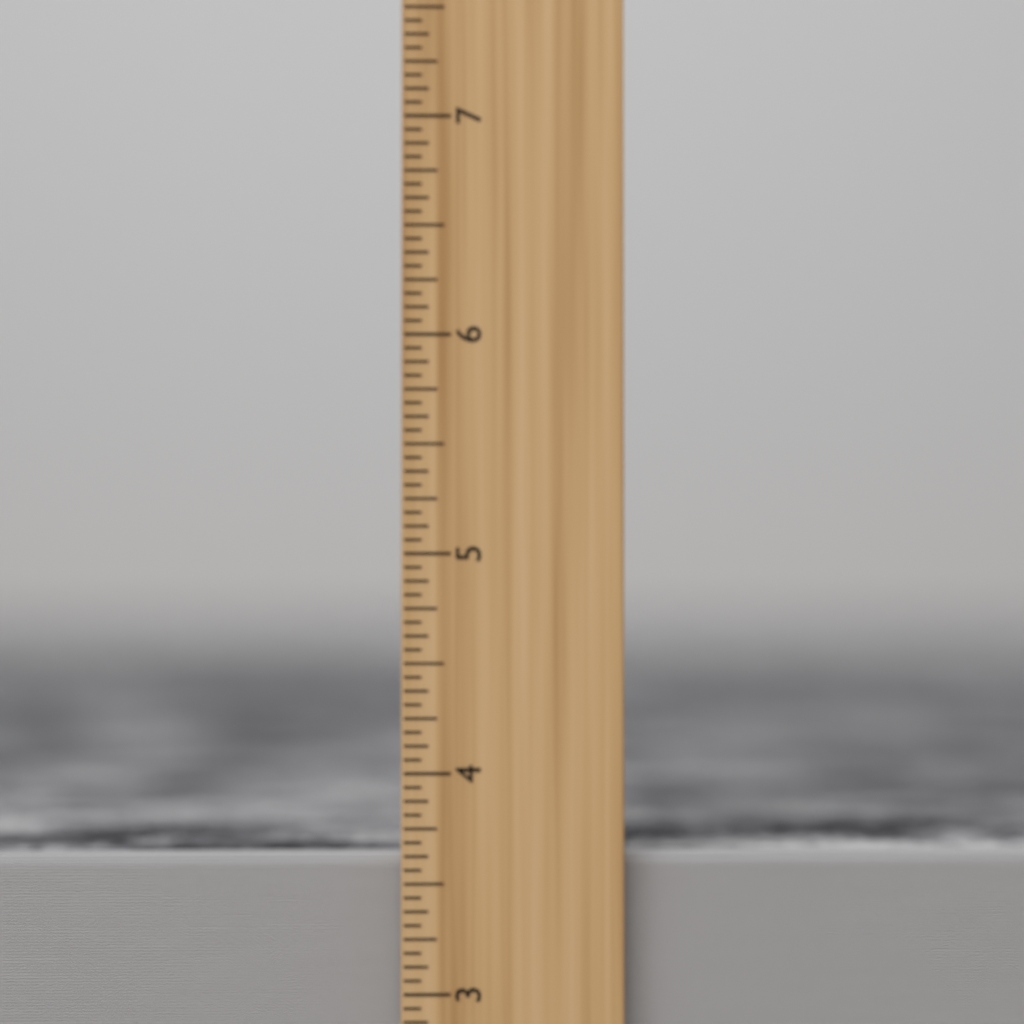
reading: 3.6250 inch
